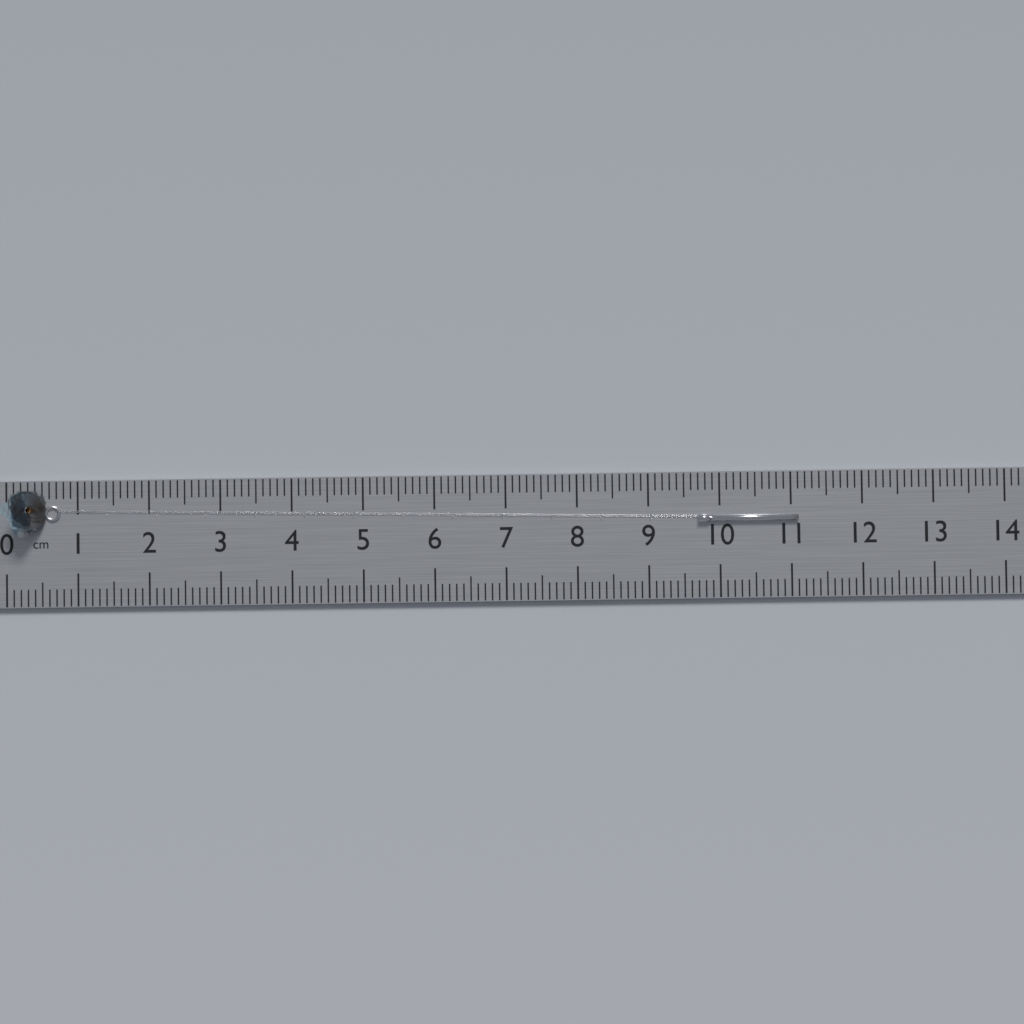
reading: 11.1 cm
